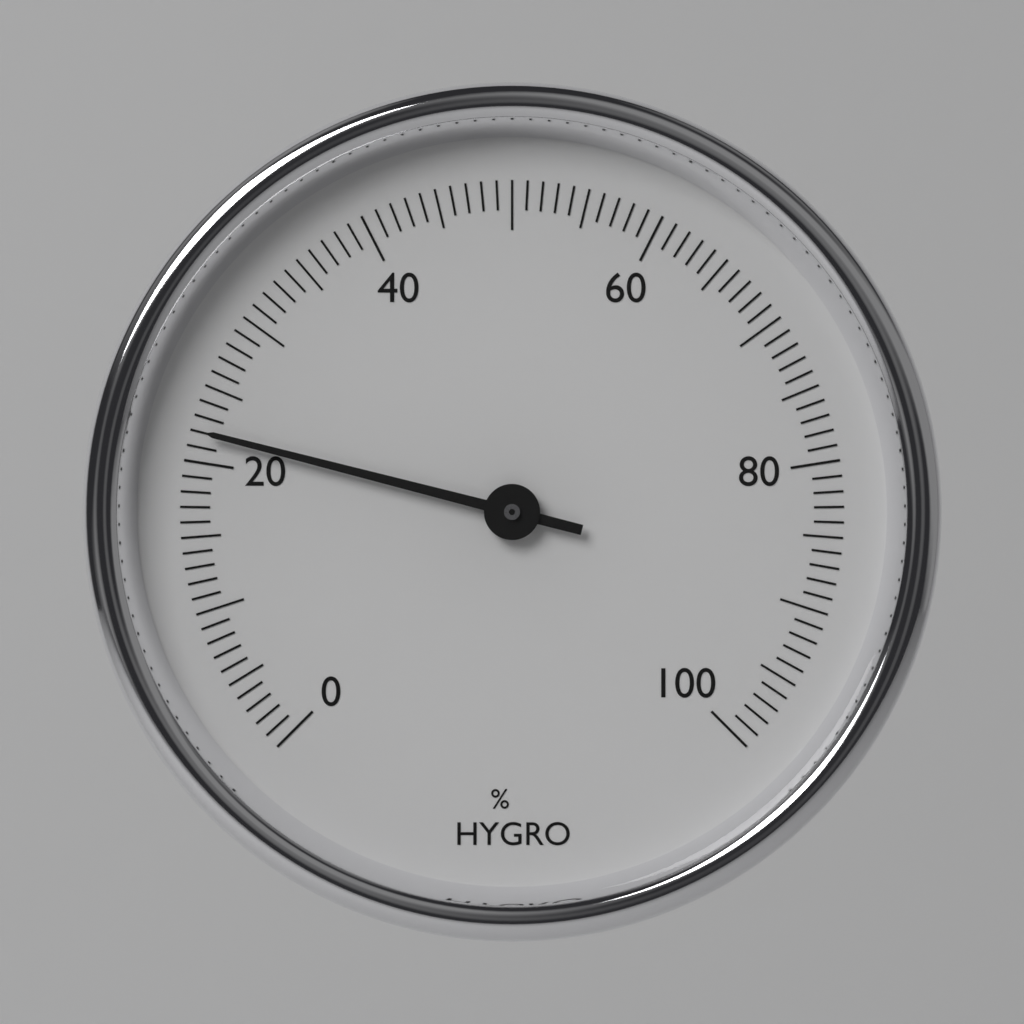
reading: 22 %
